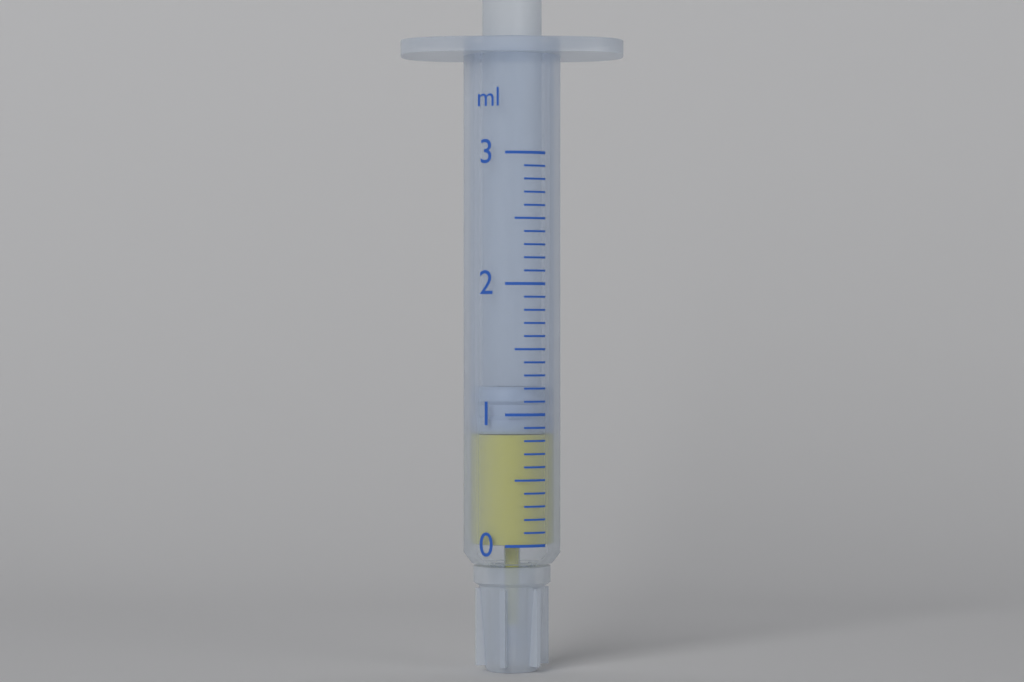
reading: 0.85 ml
